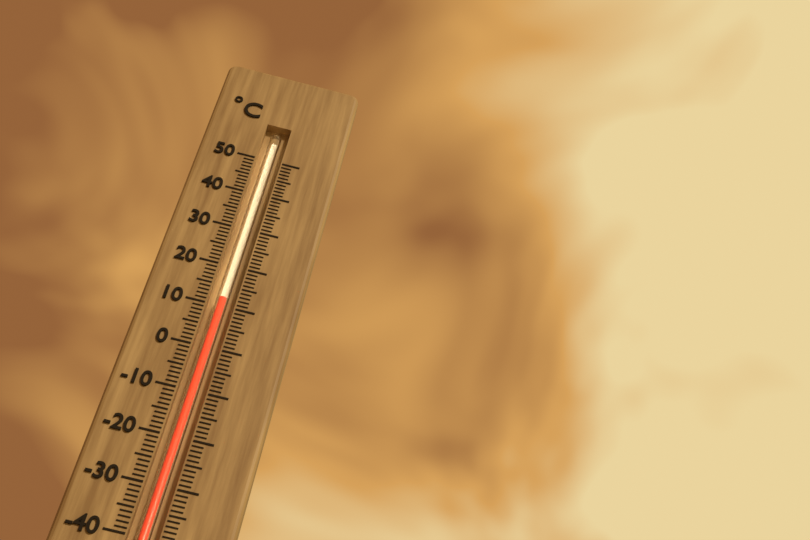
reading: 12 °C
